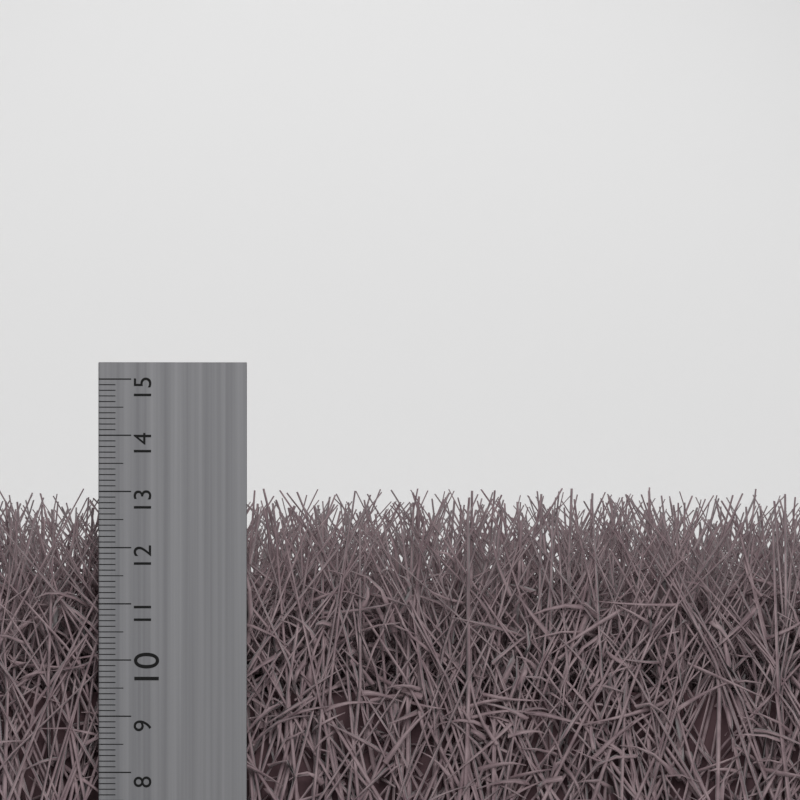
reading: 13.1 cm
